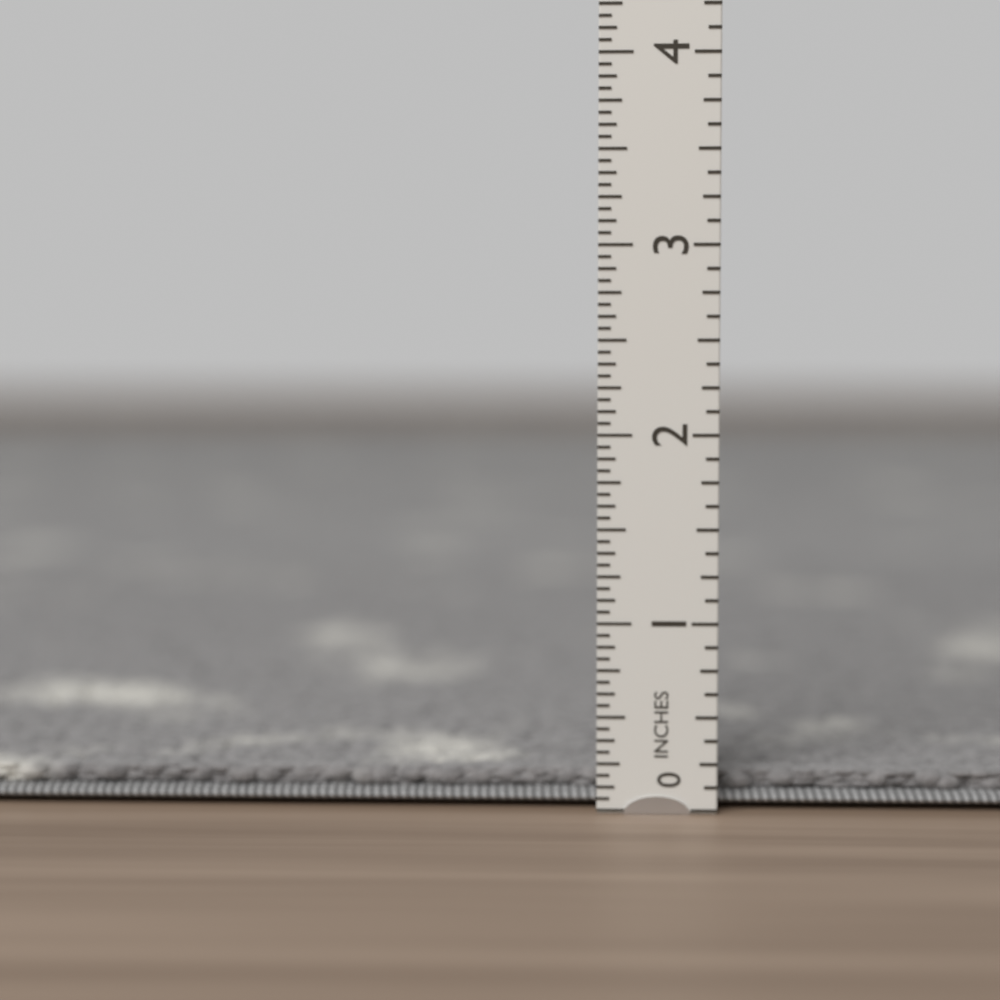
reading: 0.1875 in
